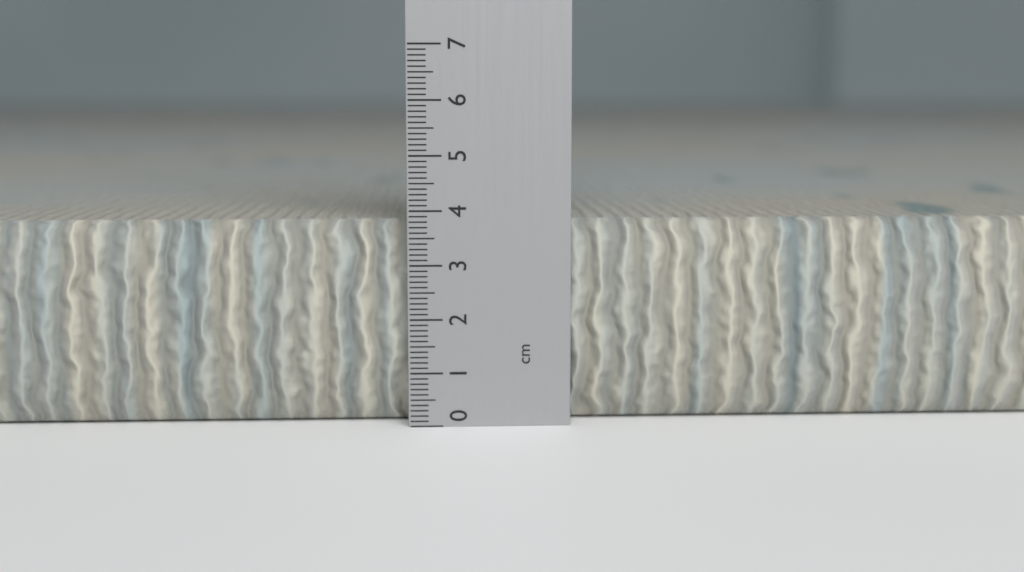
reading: 3.8 cm
